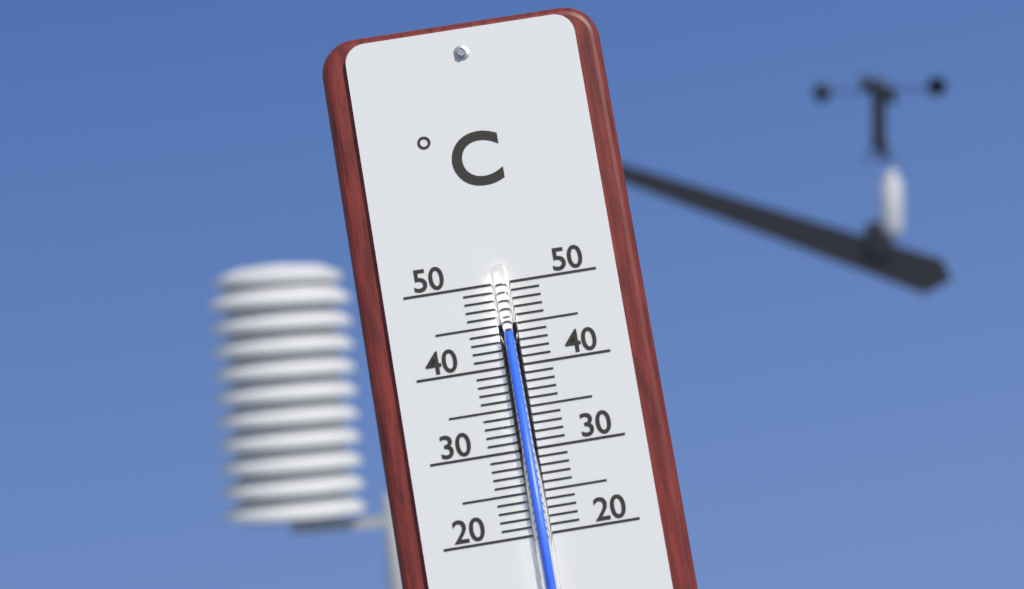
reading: 44 °C
